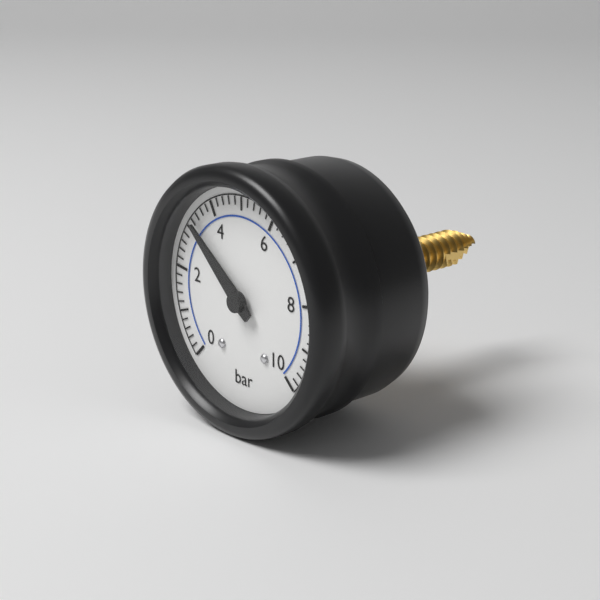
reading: 3.2 bar
